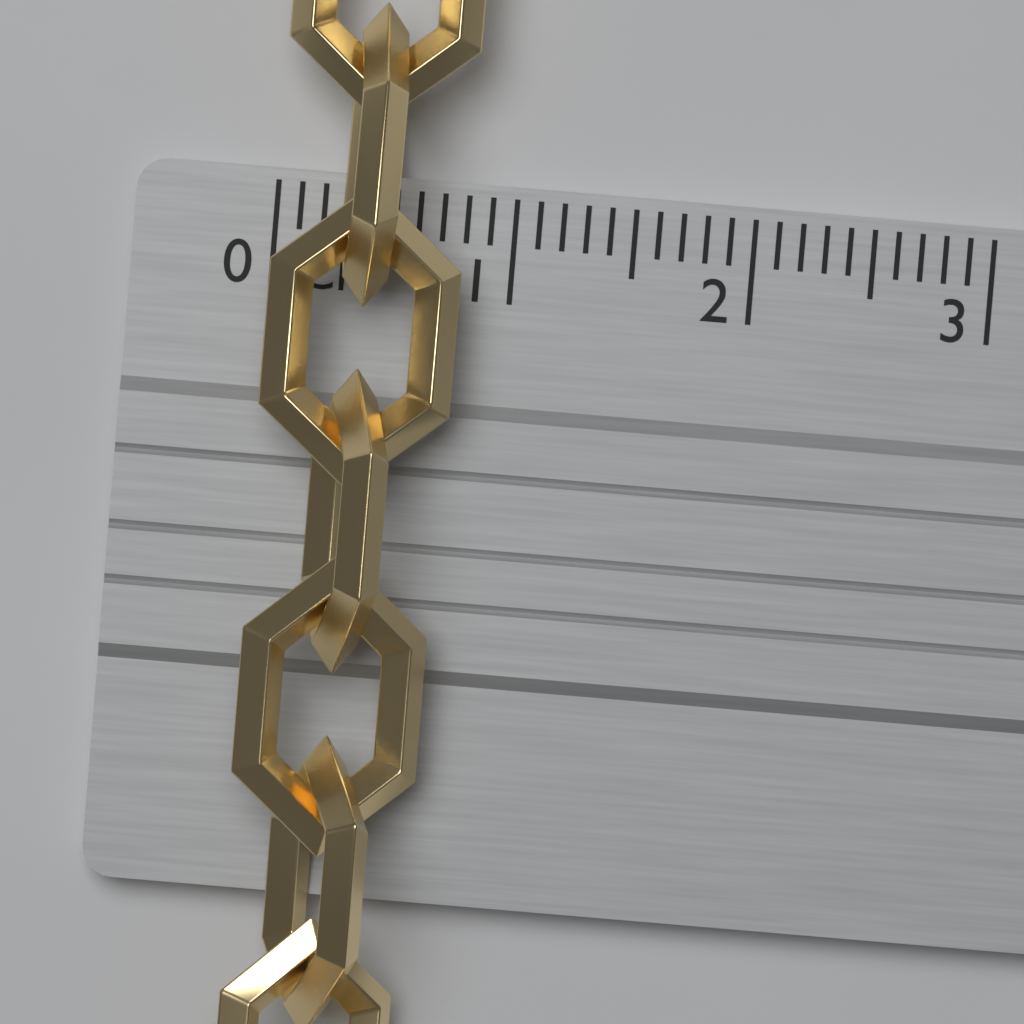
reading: 0.8 cm
